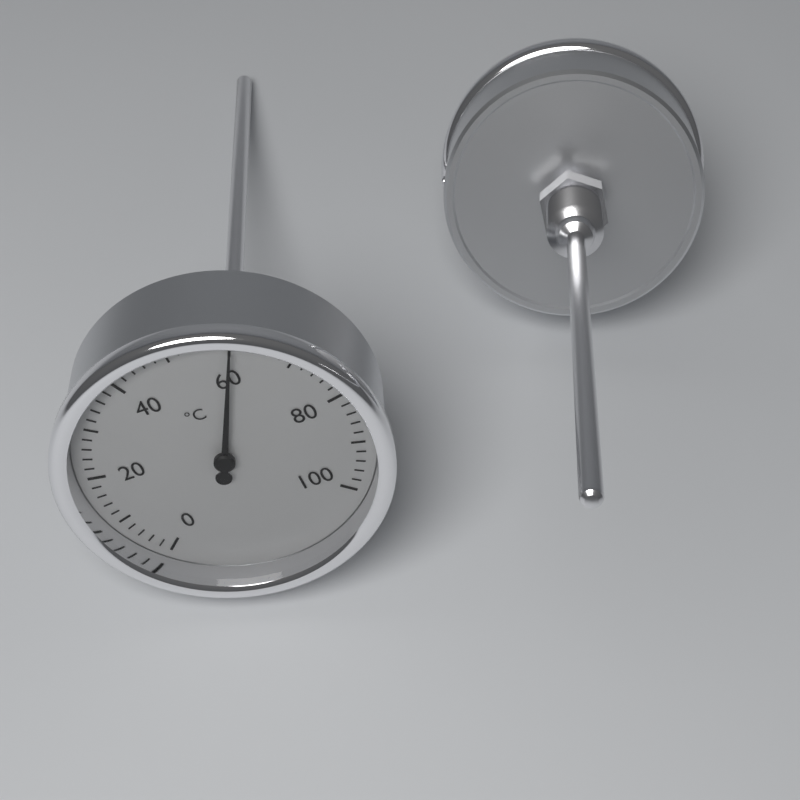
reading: 60 °C
